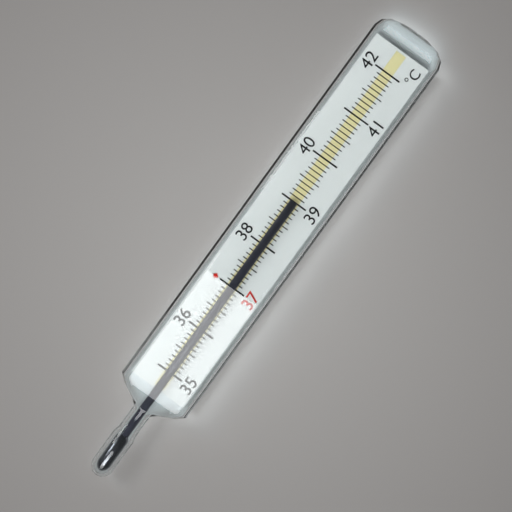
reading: 39.0 °C
